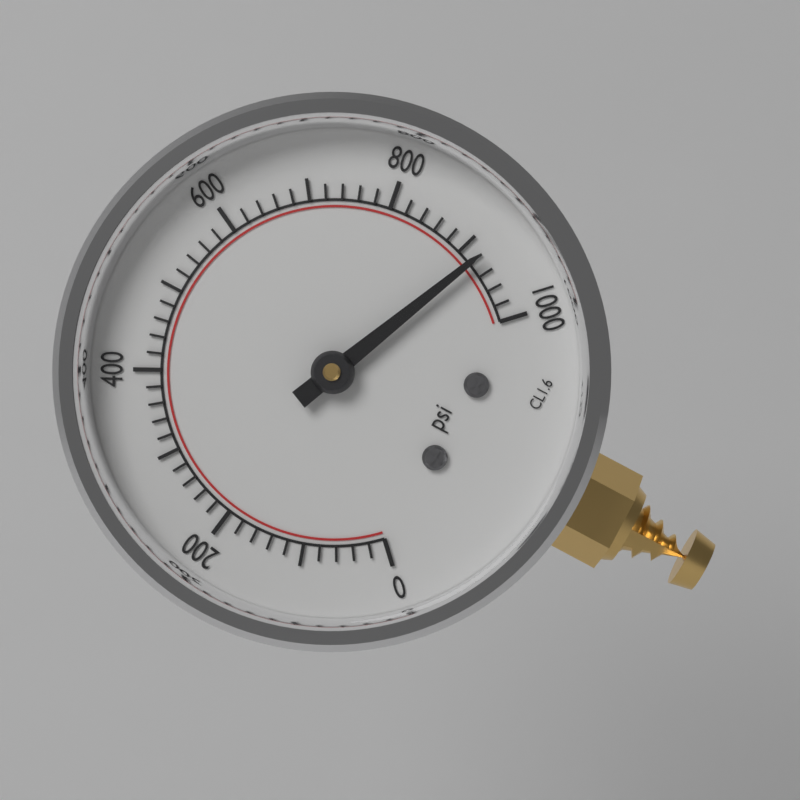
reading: 920 psi
